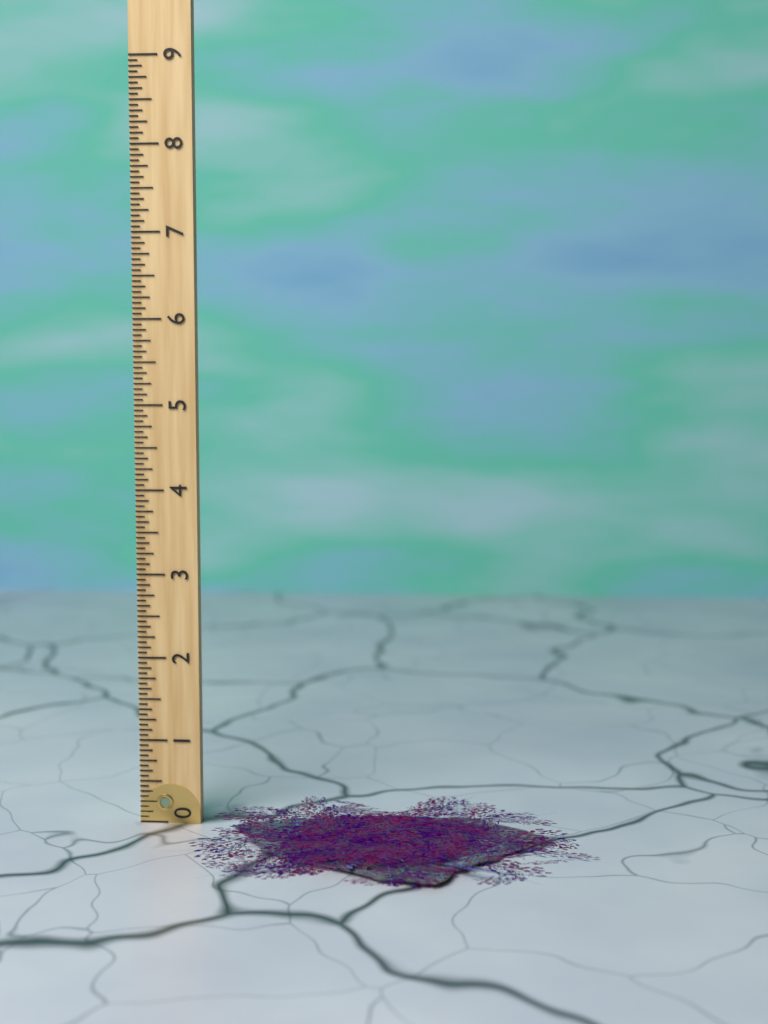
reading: 0.2500 (no unit)
